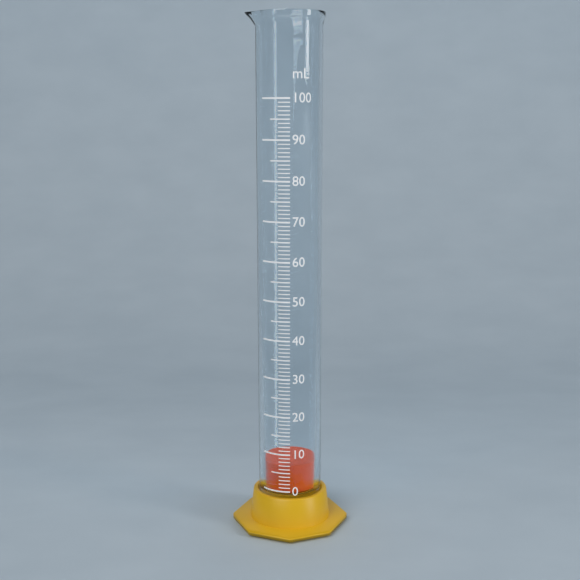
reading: 7 mL
